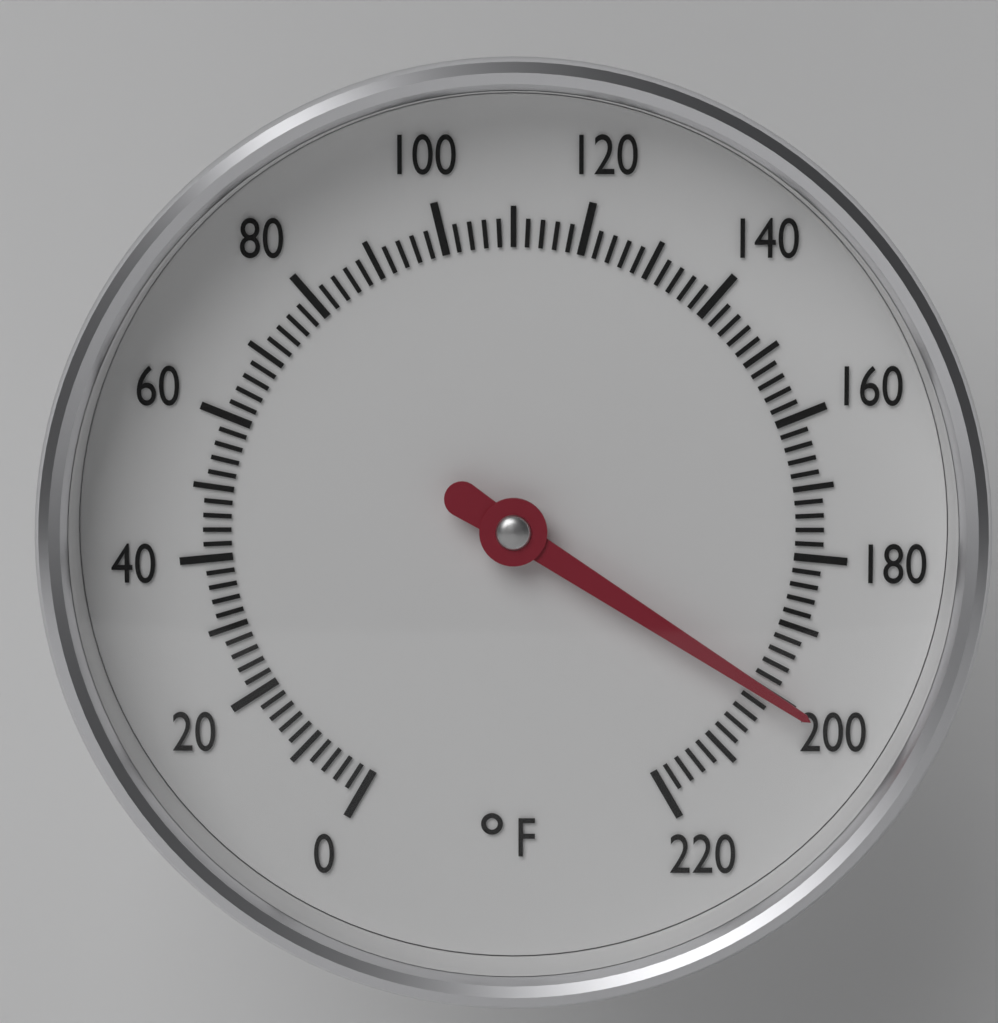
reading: 200 °F
